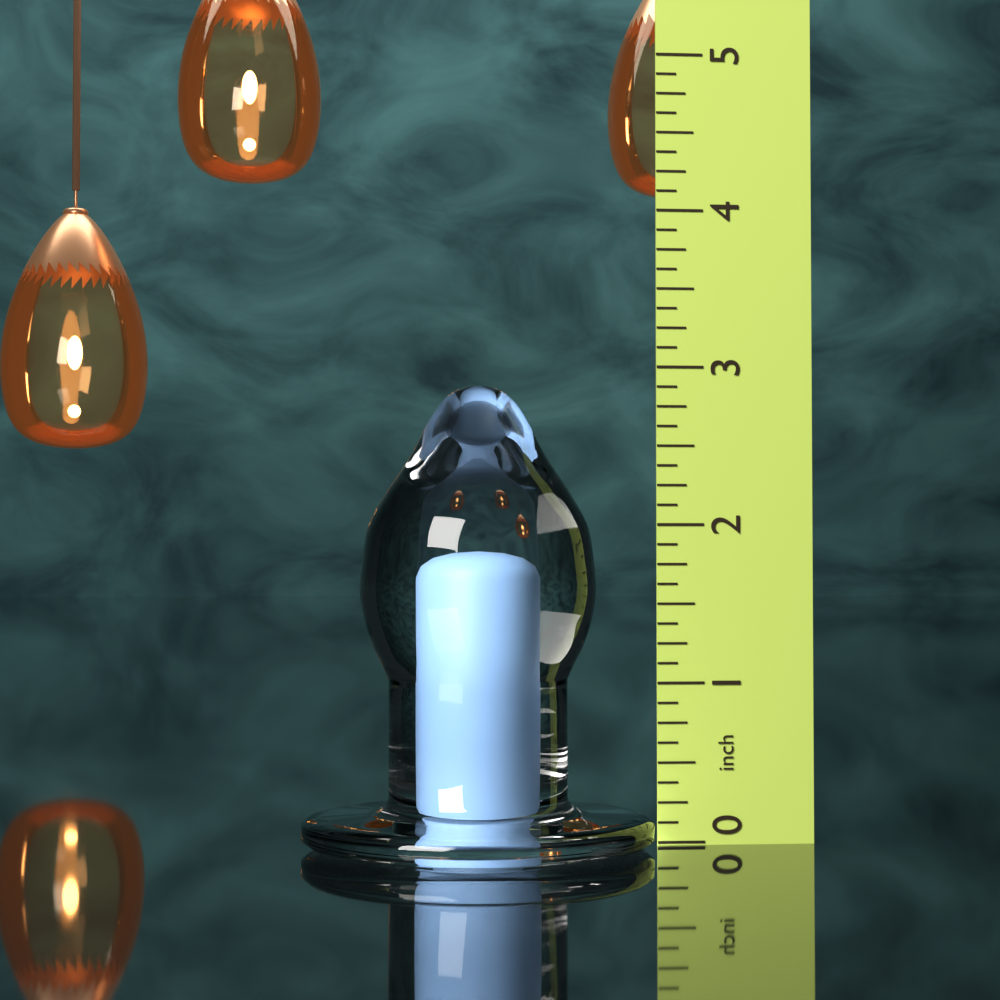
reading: 2.875 in
